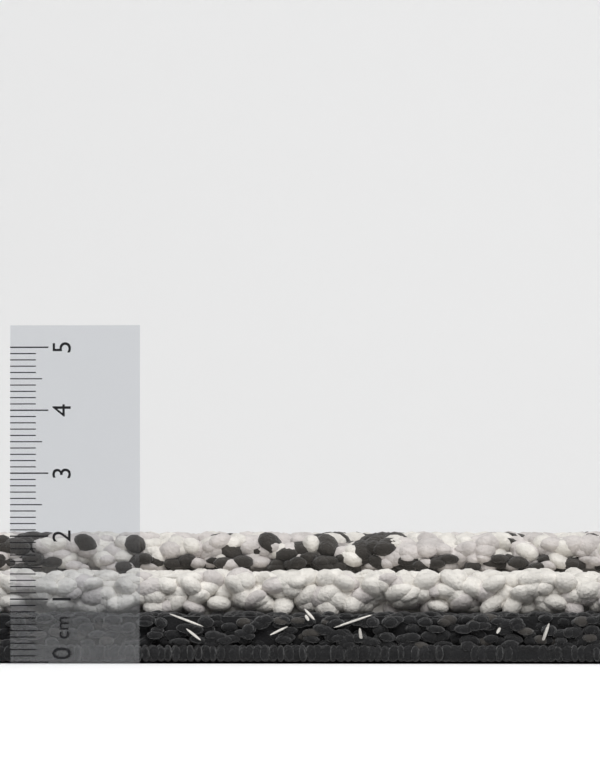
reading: 2.1 cm
